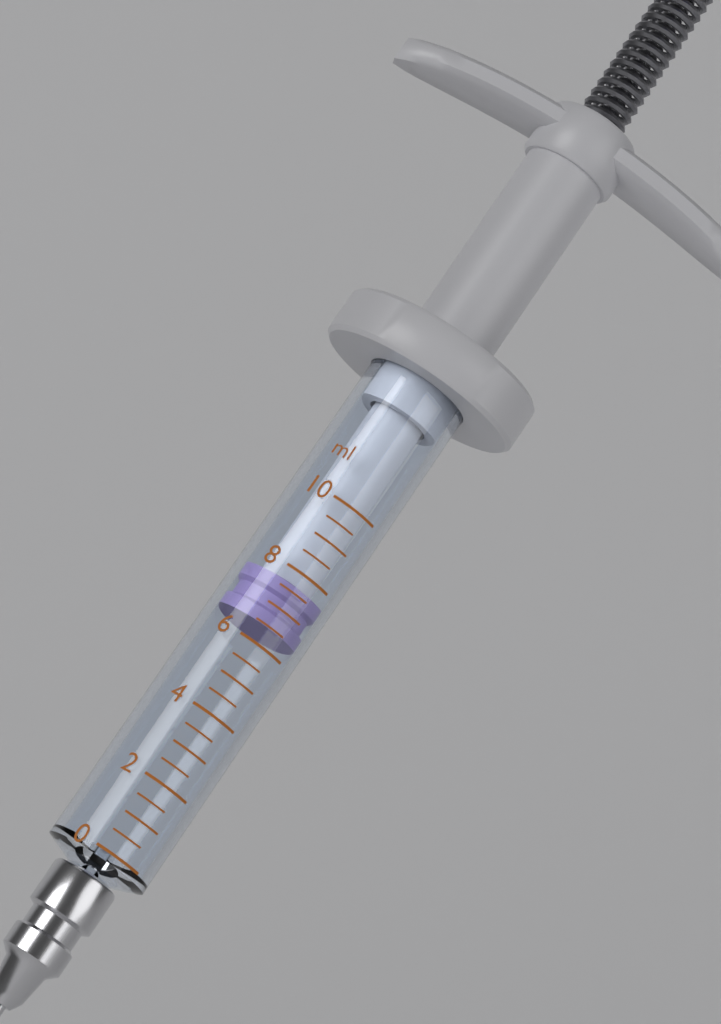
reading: 6.5 ml
